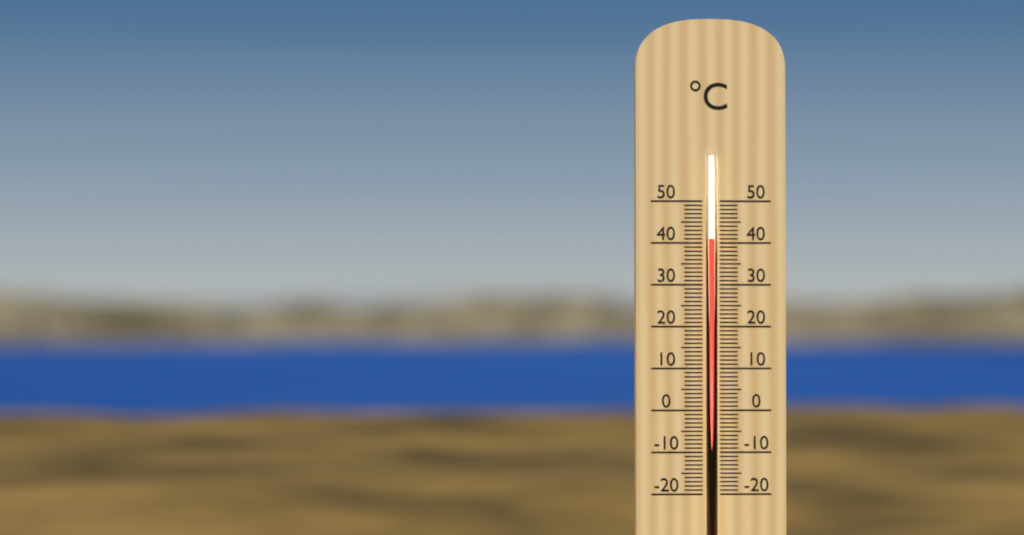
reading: 41 °C
